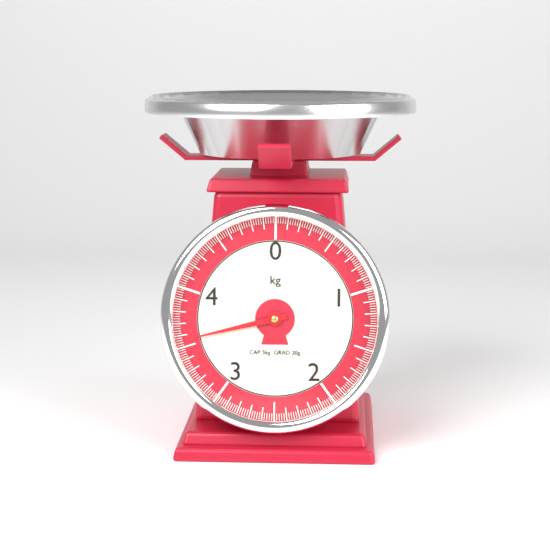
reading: 3.56 kg
